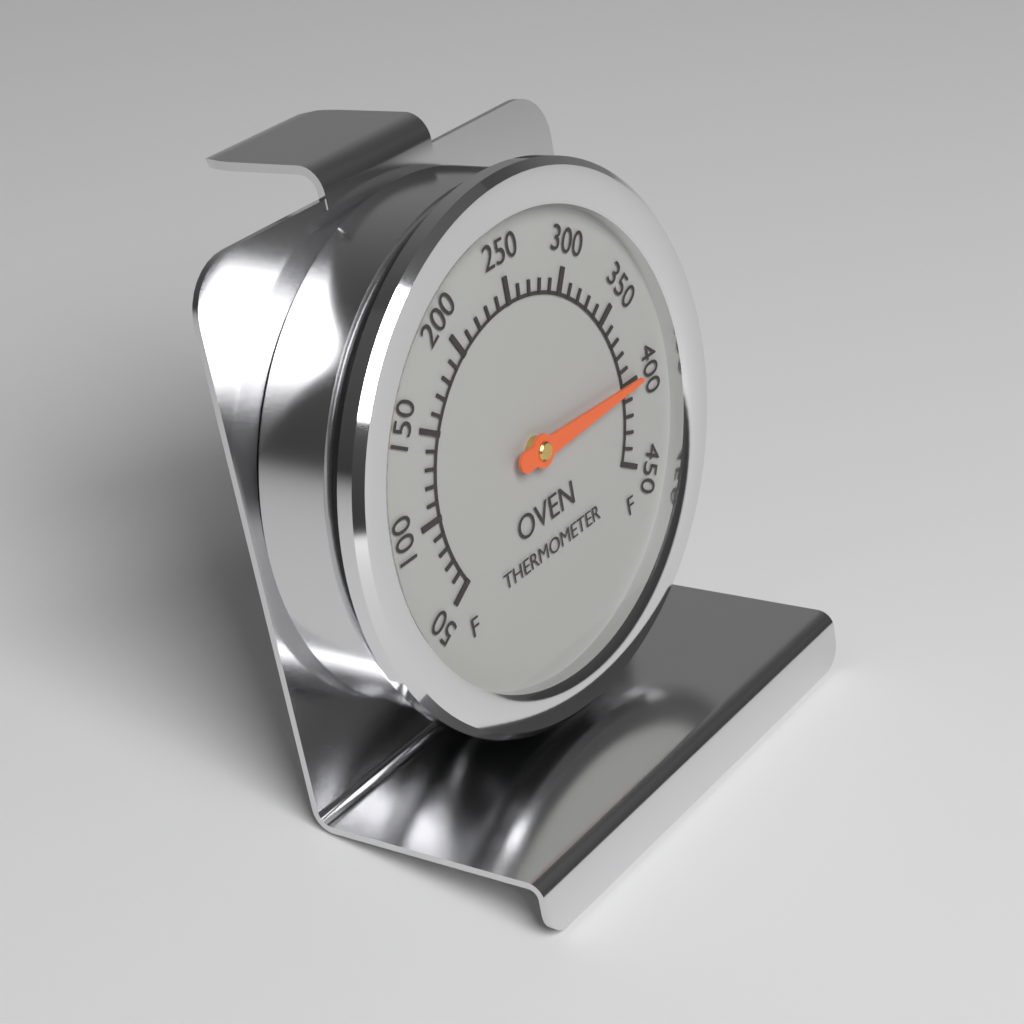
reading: 400 °F
